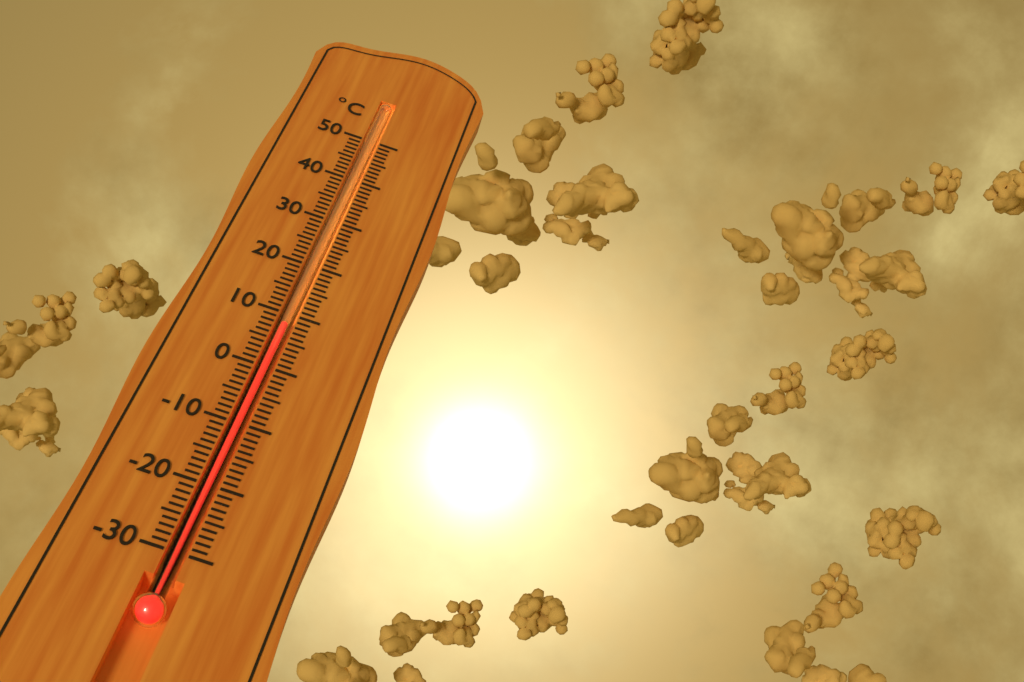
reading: 8 °C
